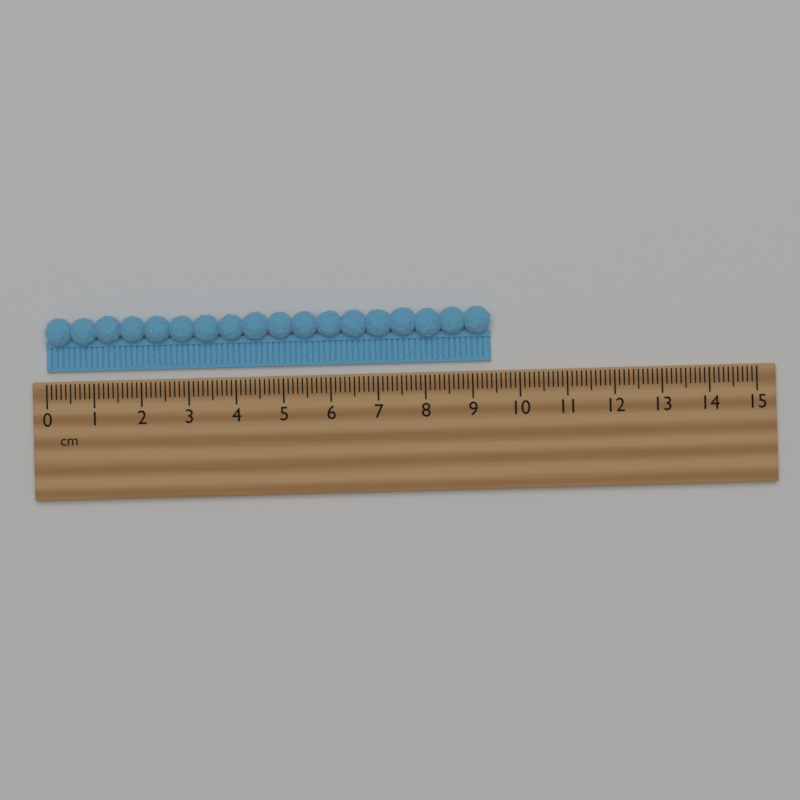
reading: 9.4 cm
